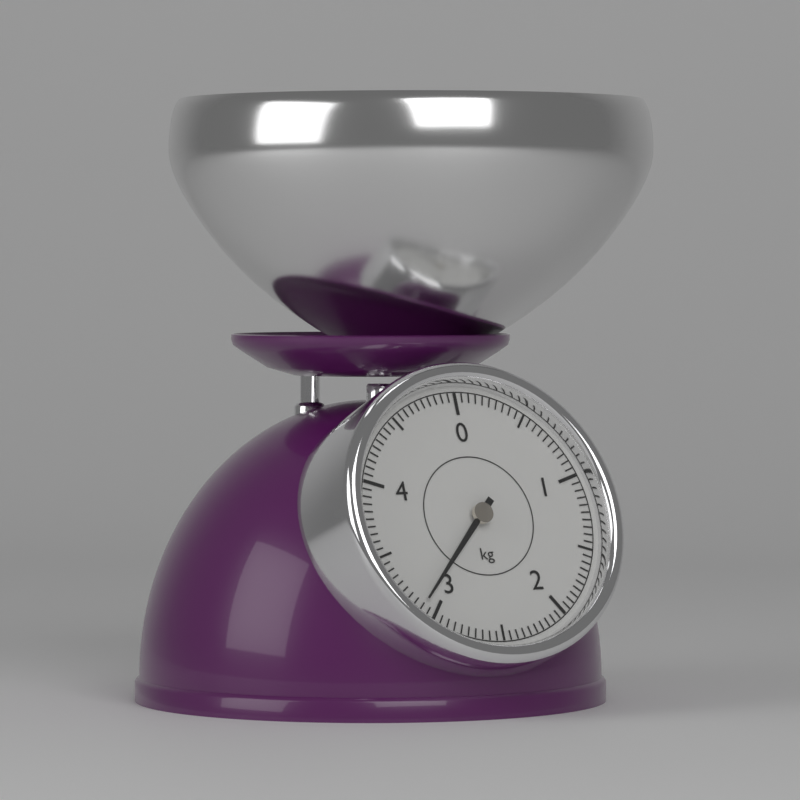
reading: 3.10 kg
